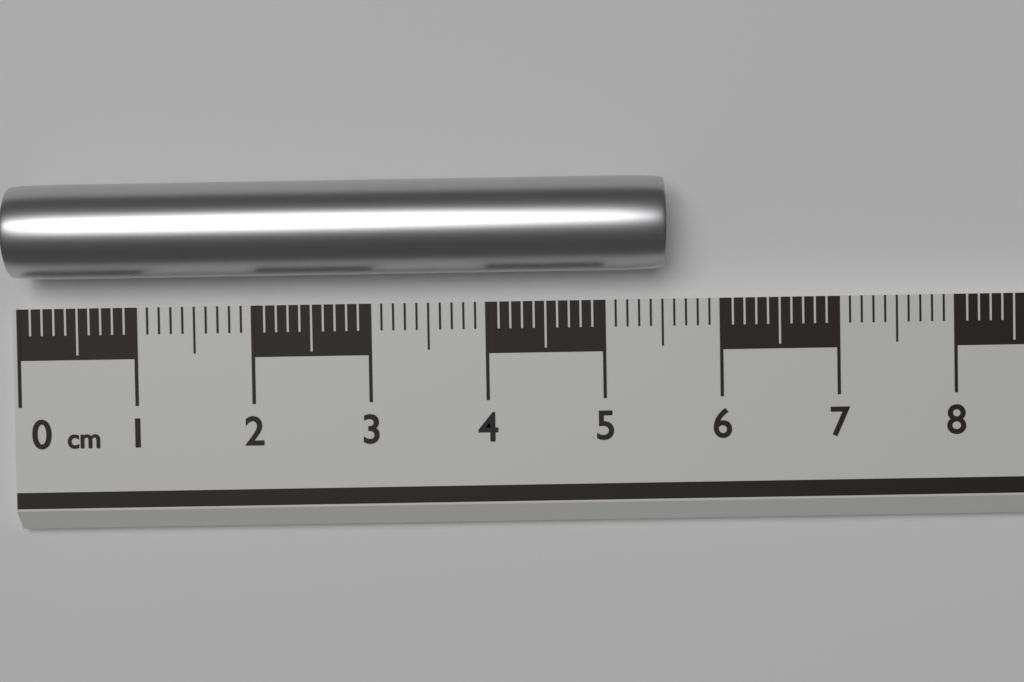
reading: 5.5 cm
